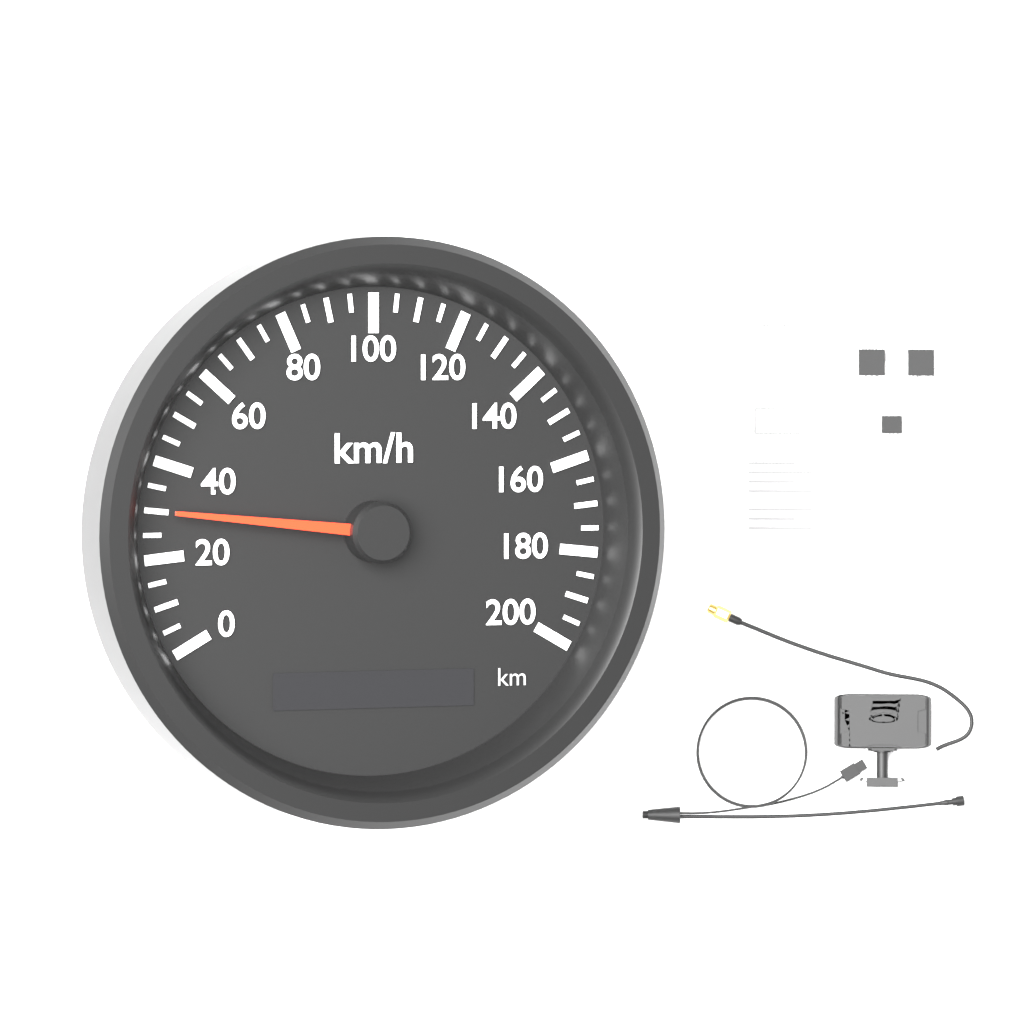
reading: 30 km/h
